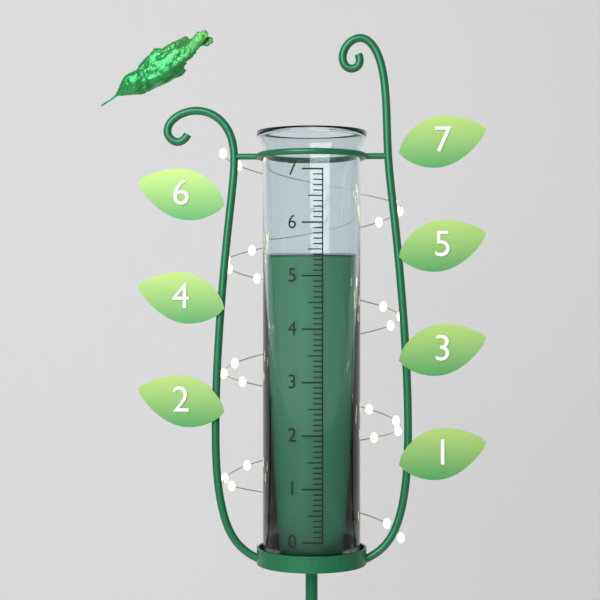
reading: 5.4 (no unit)
